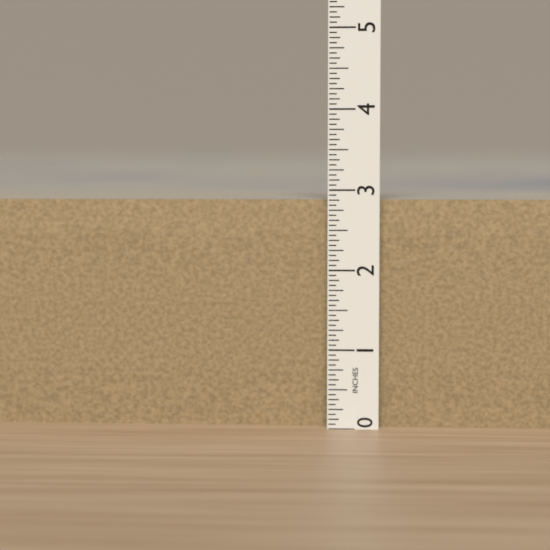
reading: 2.8750 in
